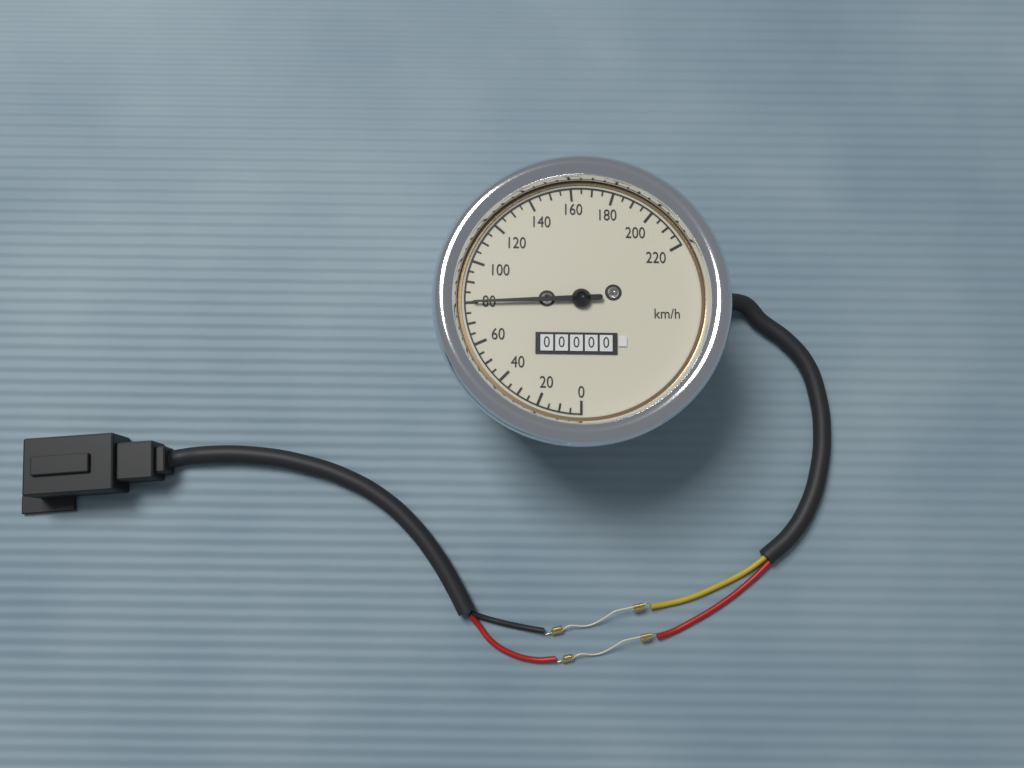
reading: 80 km/h
